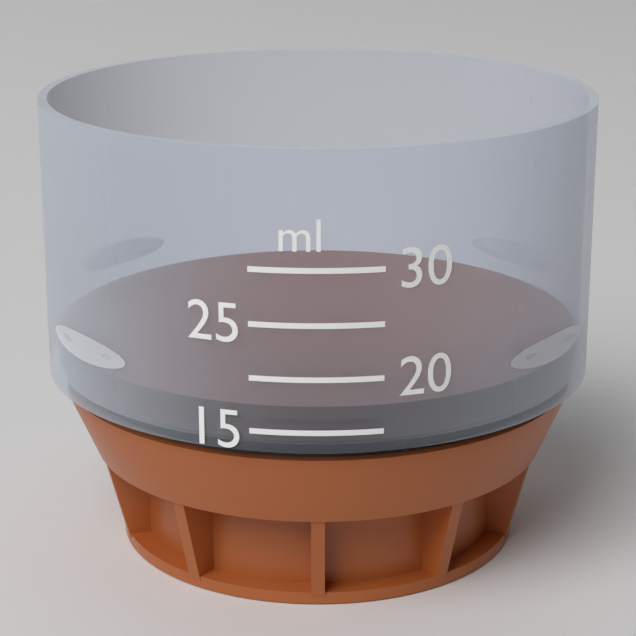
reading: 17 ml
